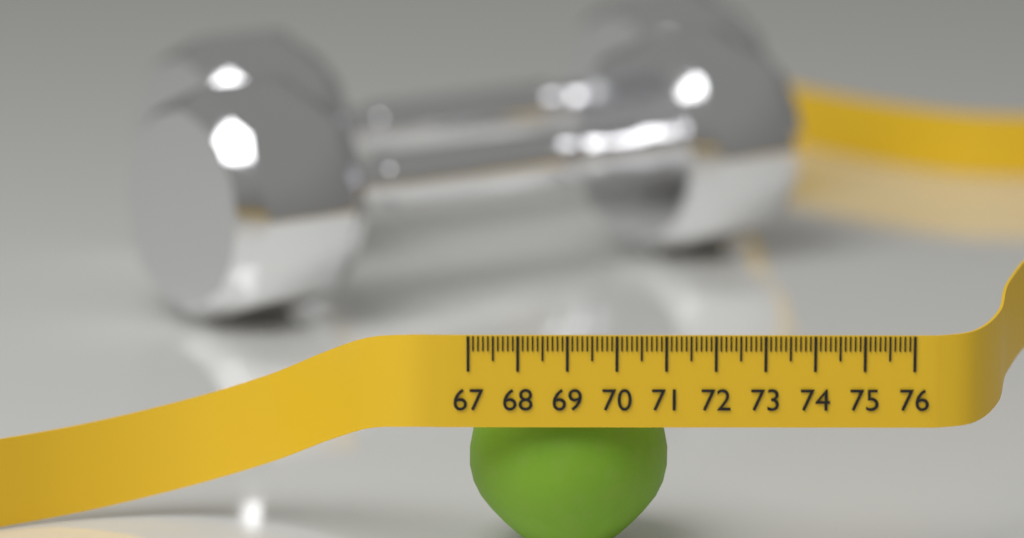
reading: 71.1 (no unit)
